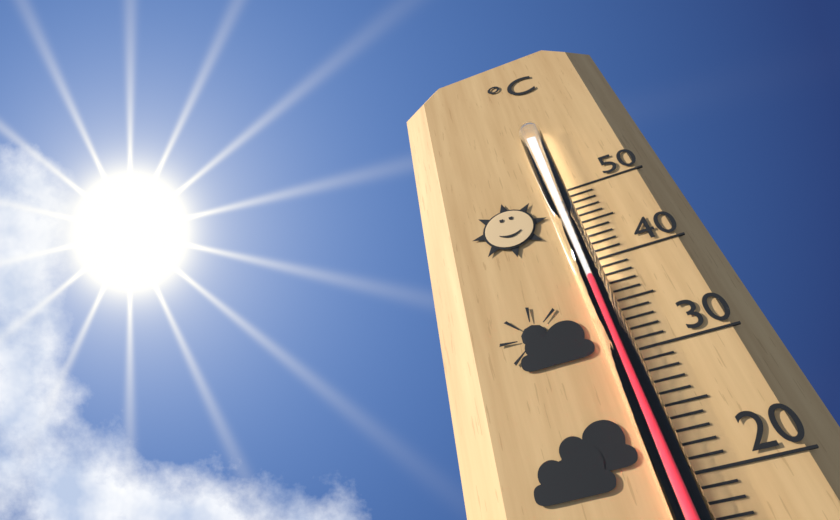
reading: 38 °C
